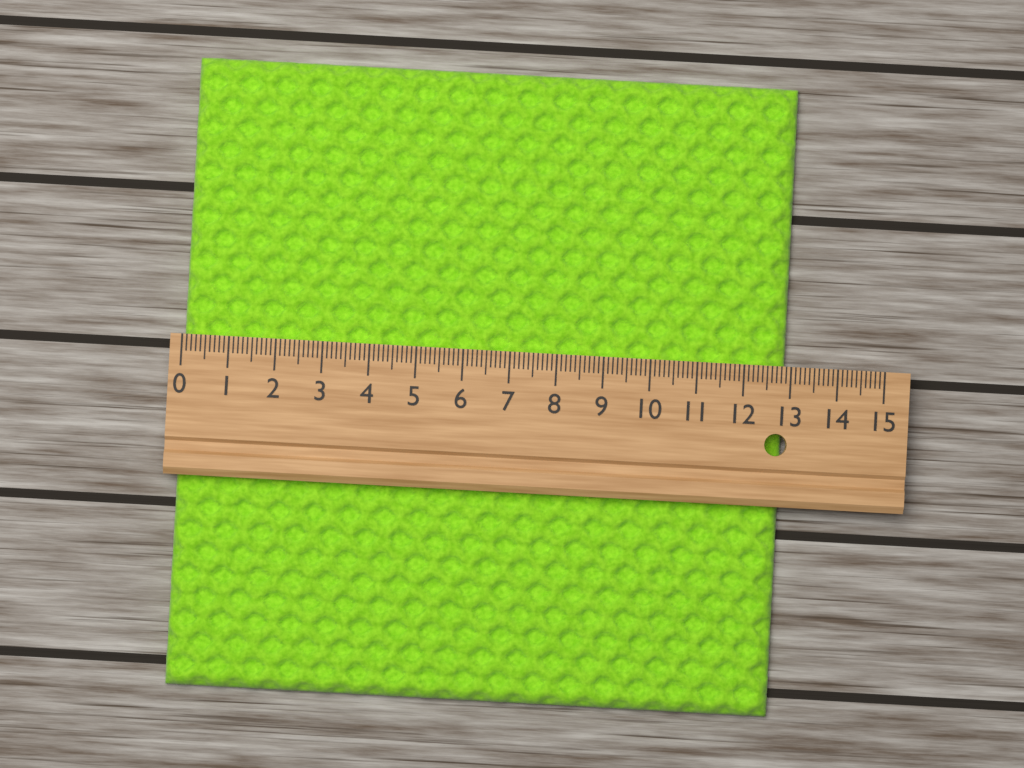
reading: 12.9 (no unit)
